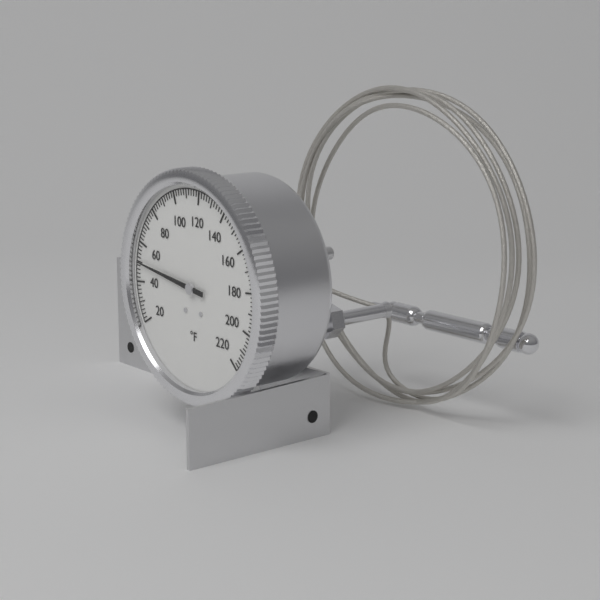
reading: 50 °F
